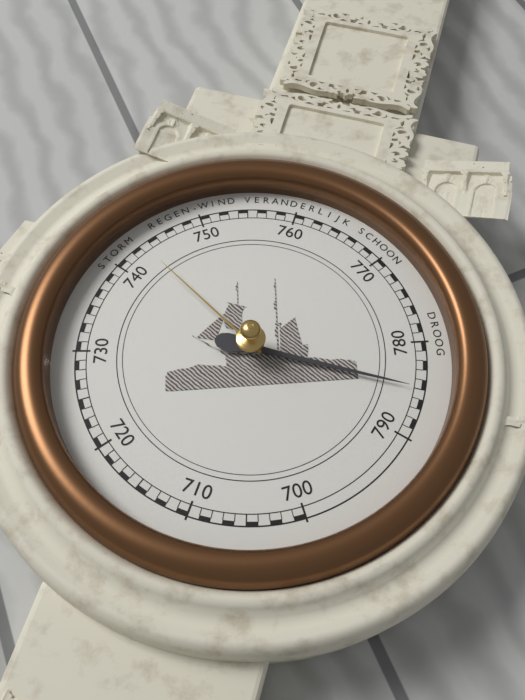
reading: 785 mmHg
